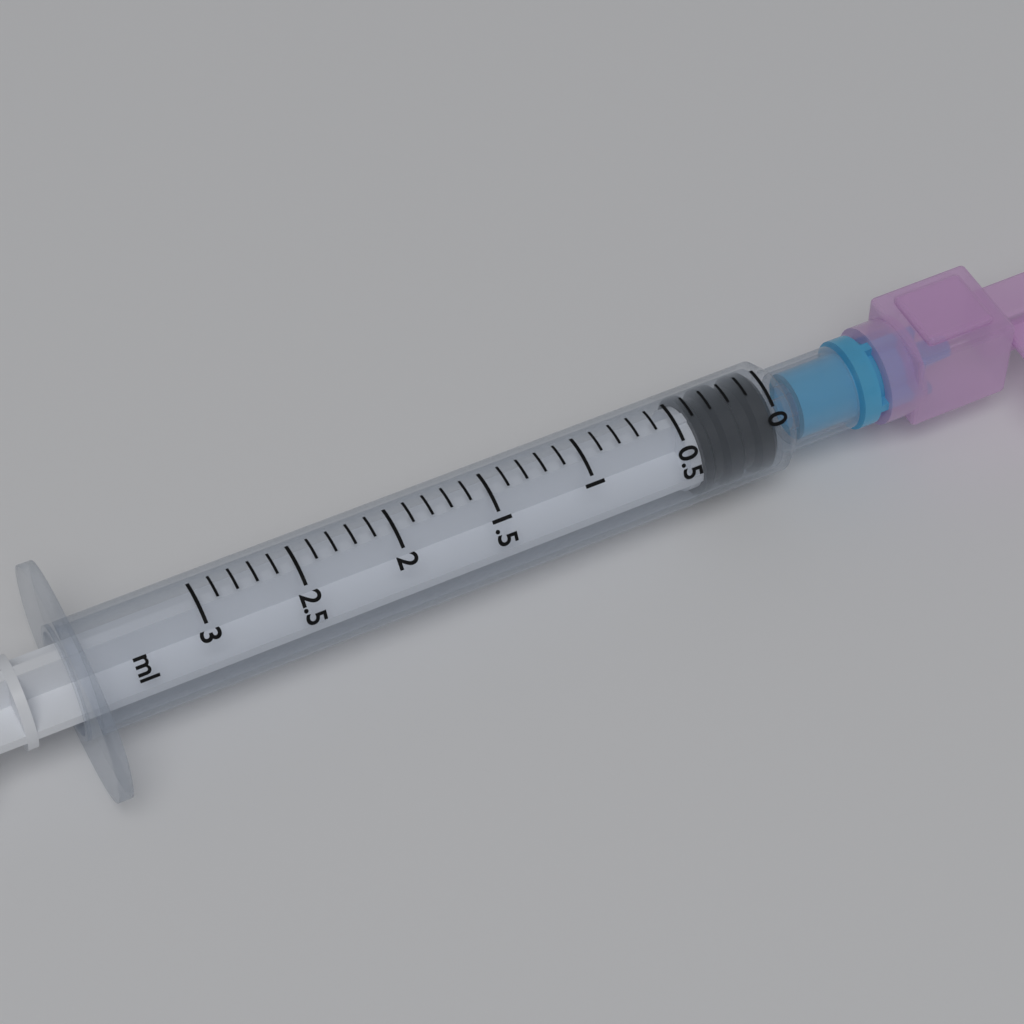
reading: 0.0 ml
